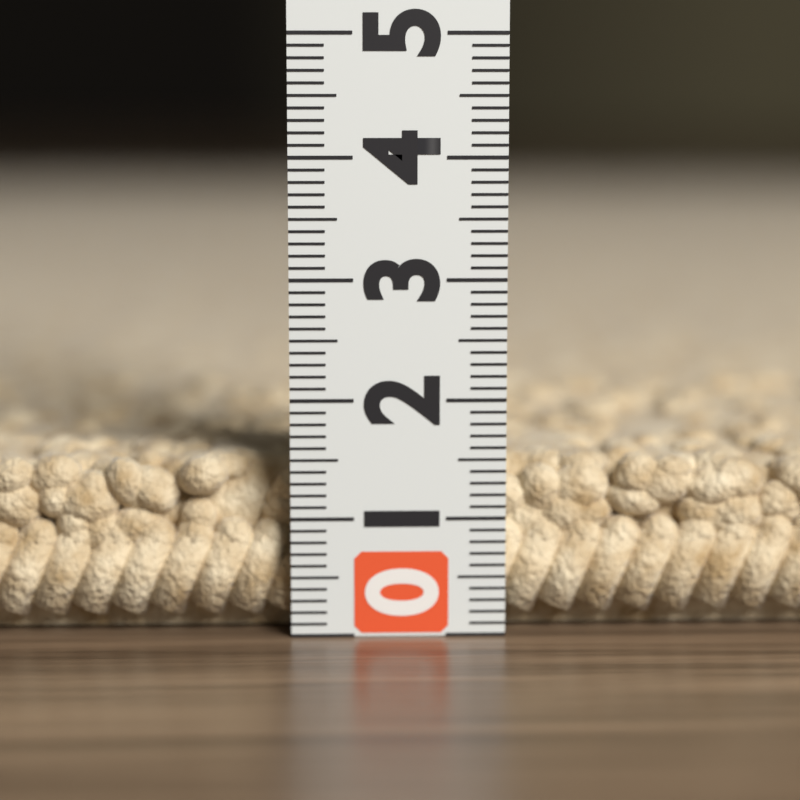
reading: 1.5 (no unit)
